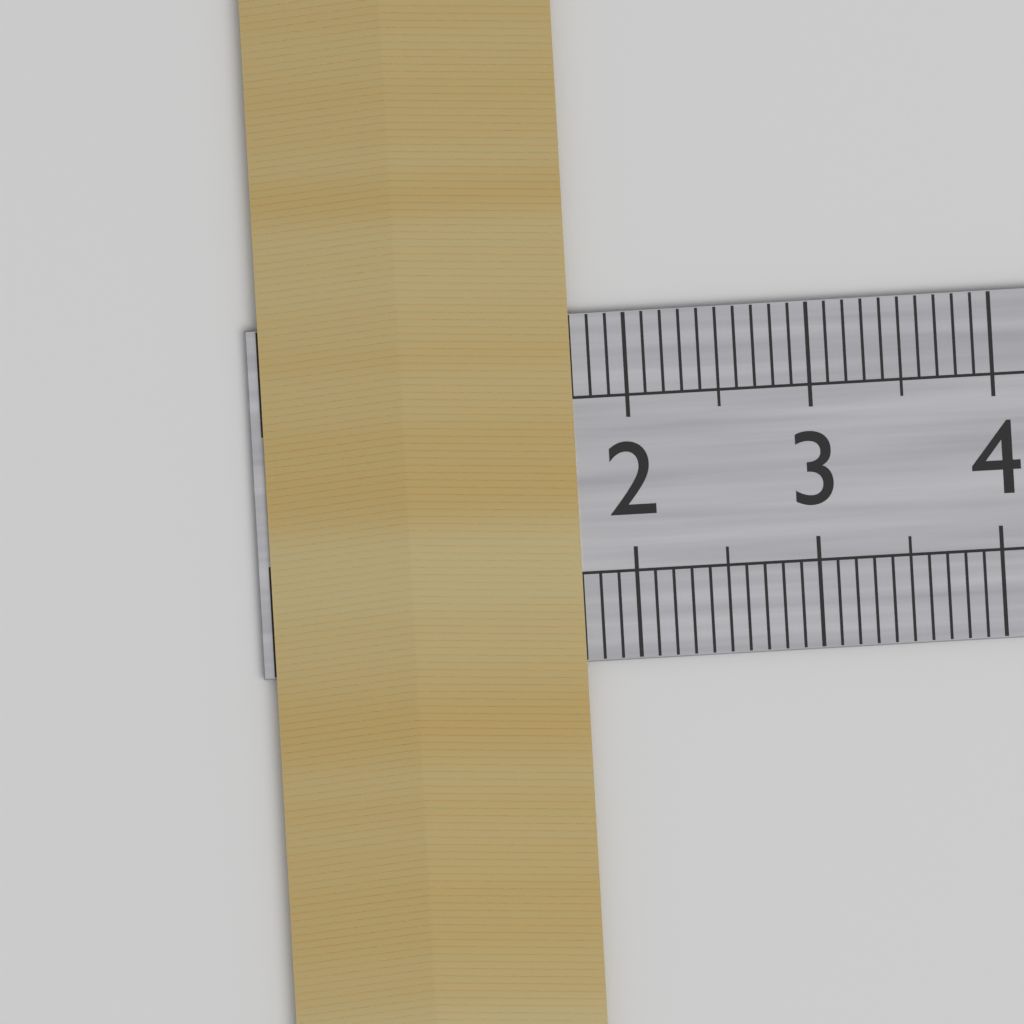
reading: 1.7 cm
